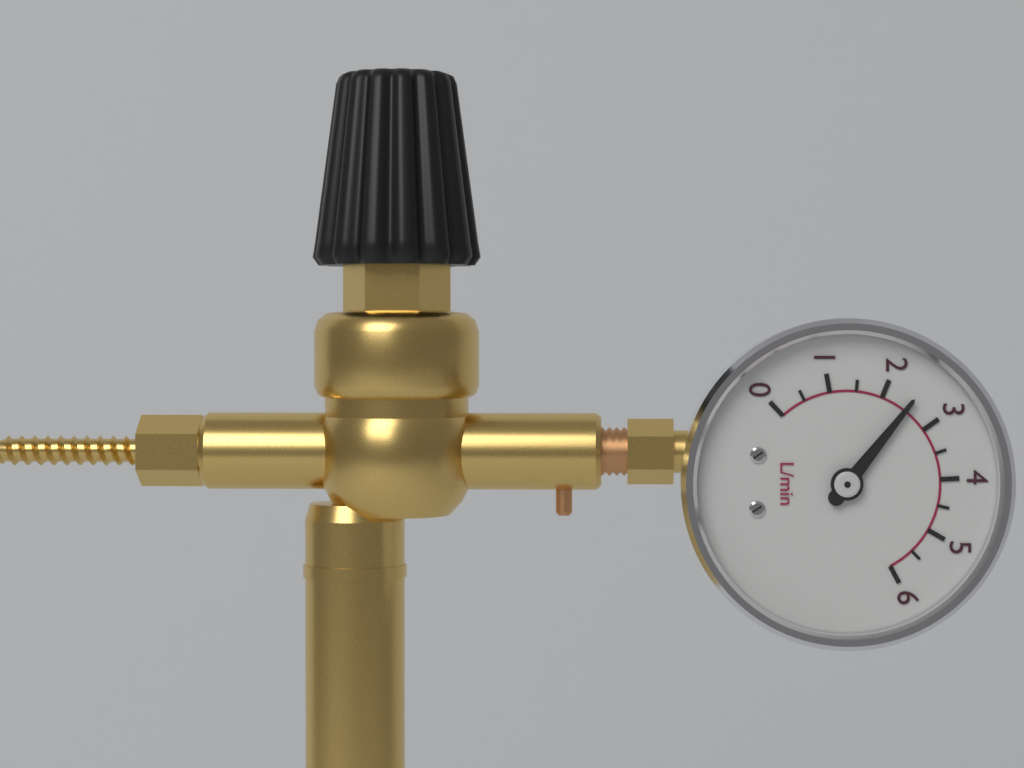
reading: 2.5 L/min
